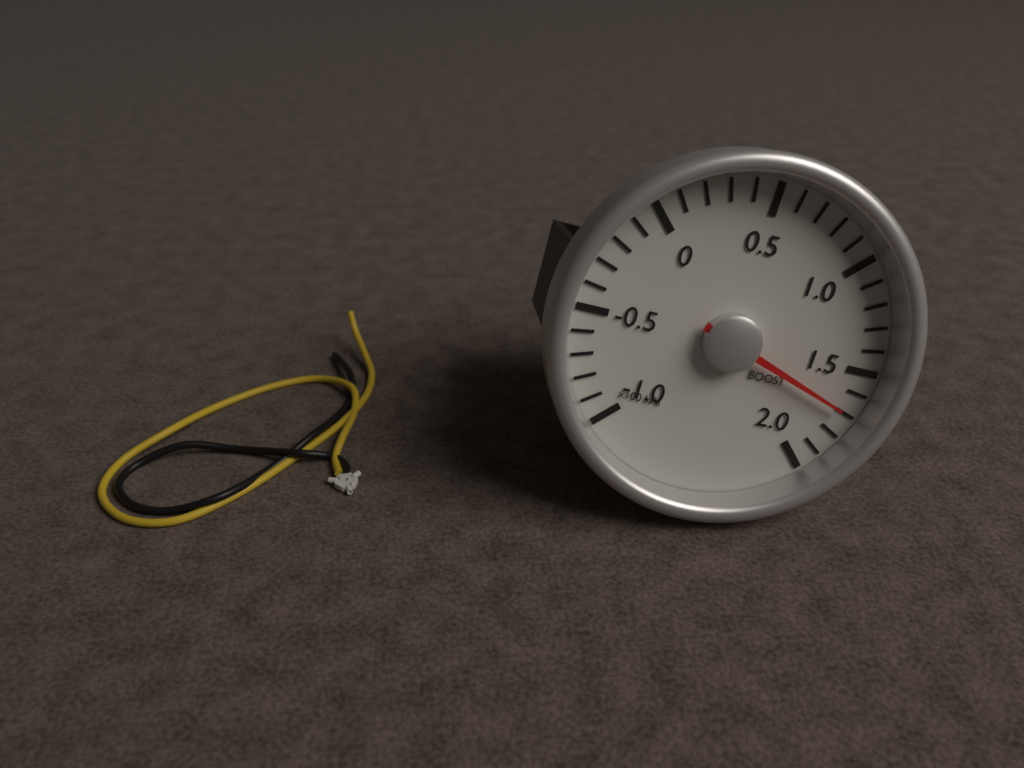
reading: 170 kPa
